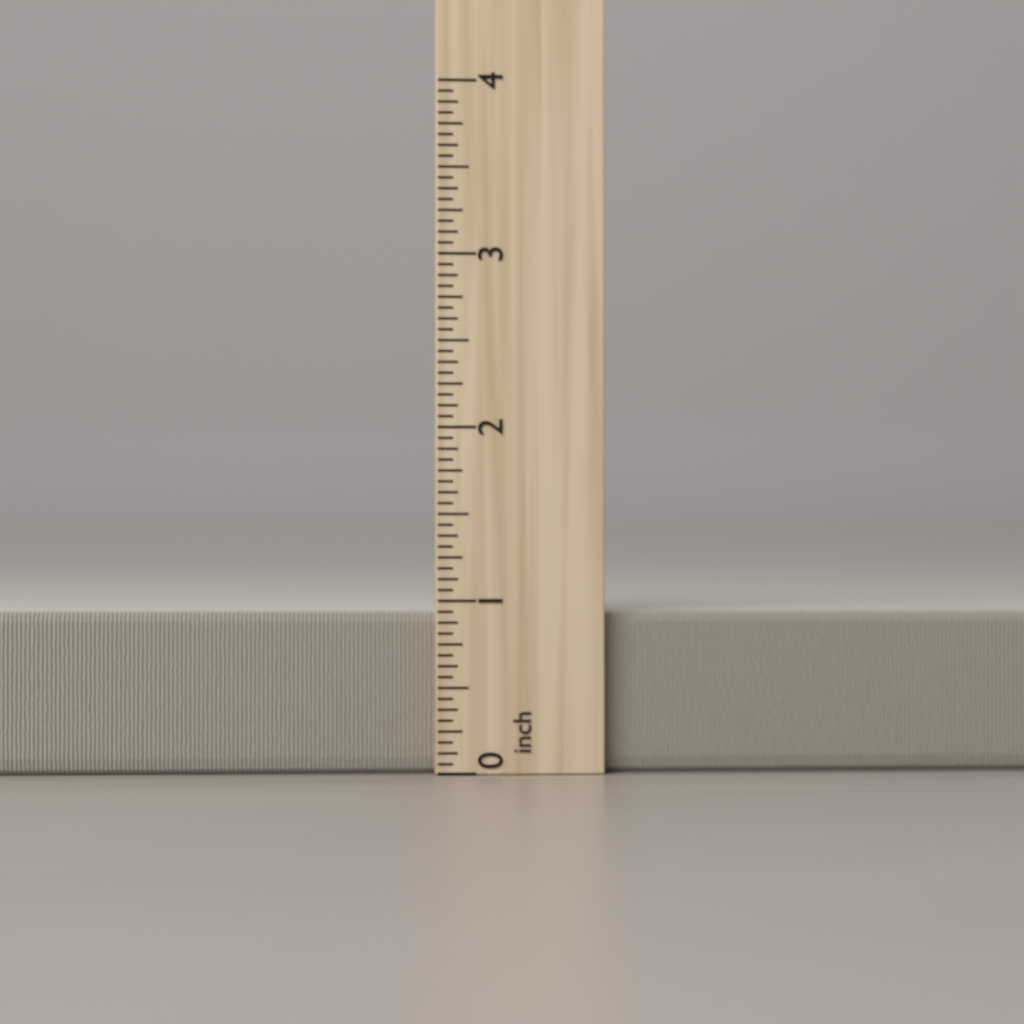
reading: 0.9375 inch
